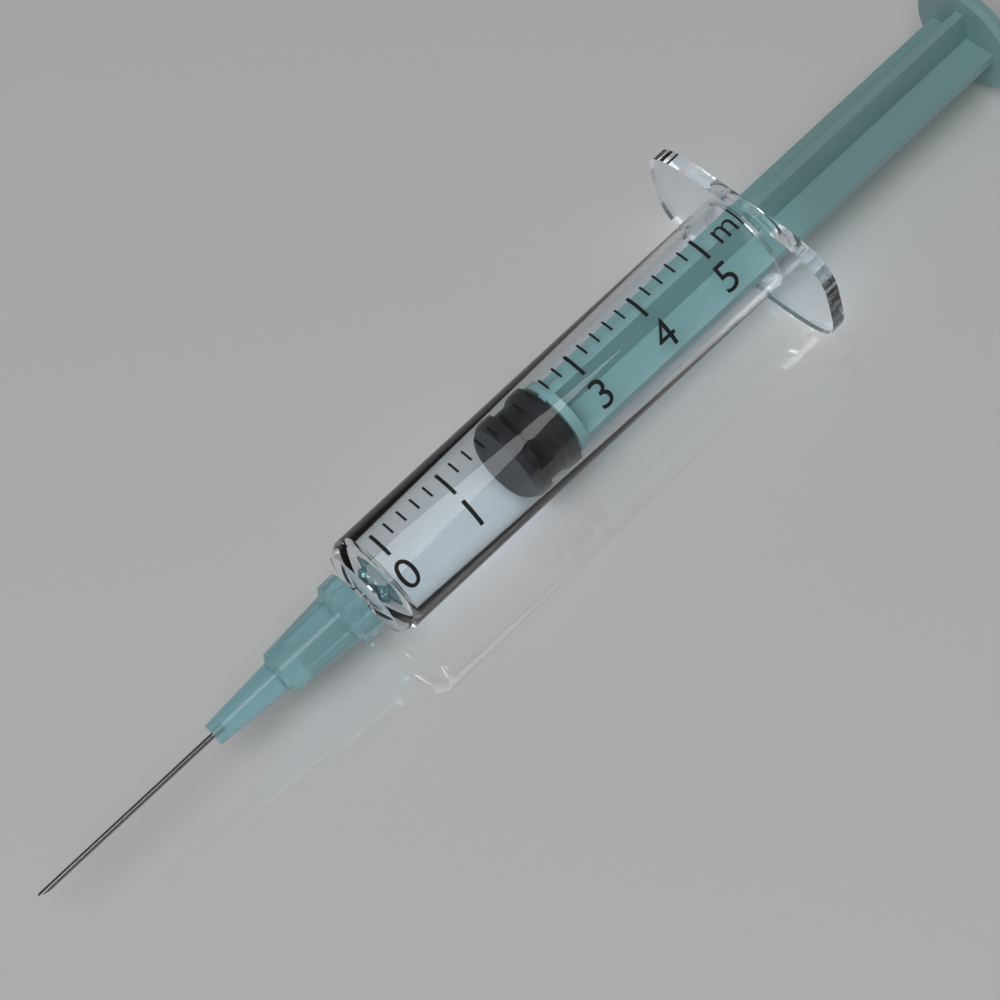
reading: 1.8 ml
